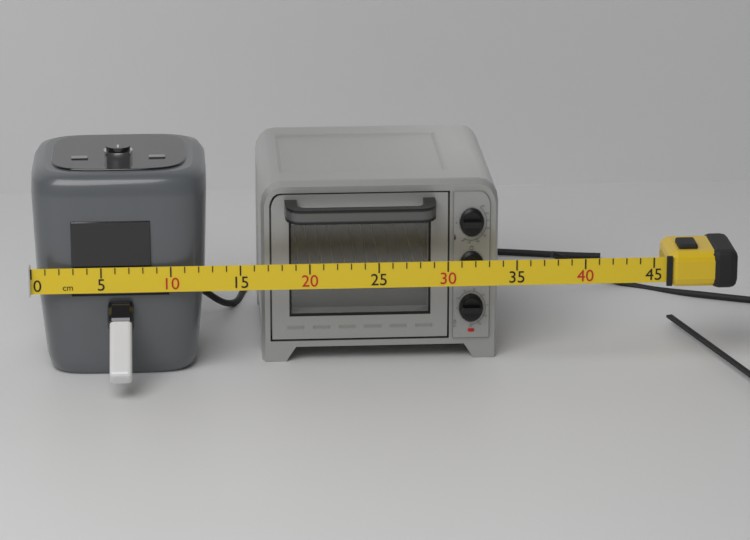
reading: 34 cm
